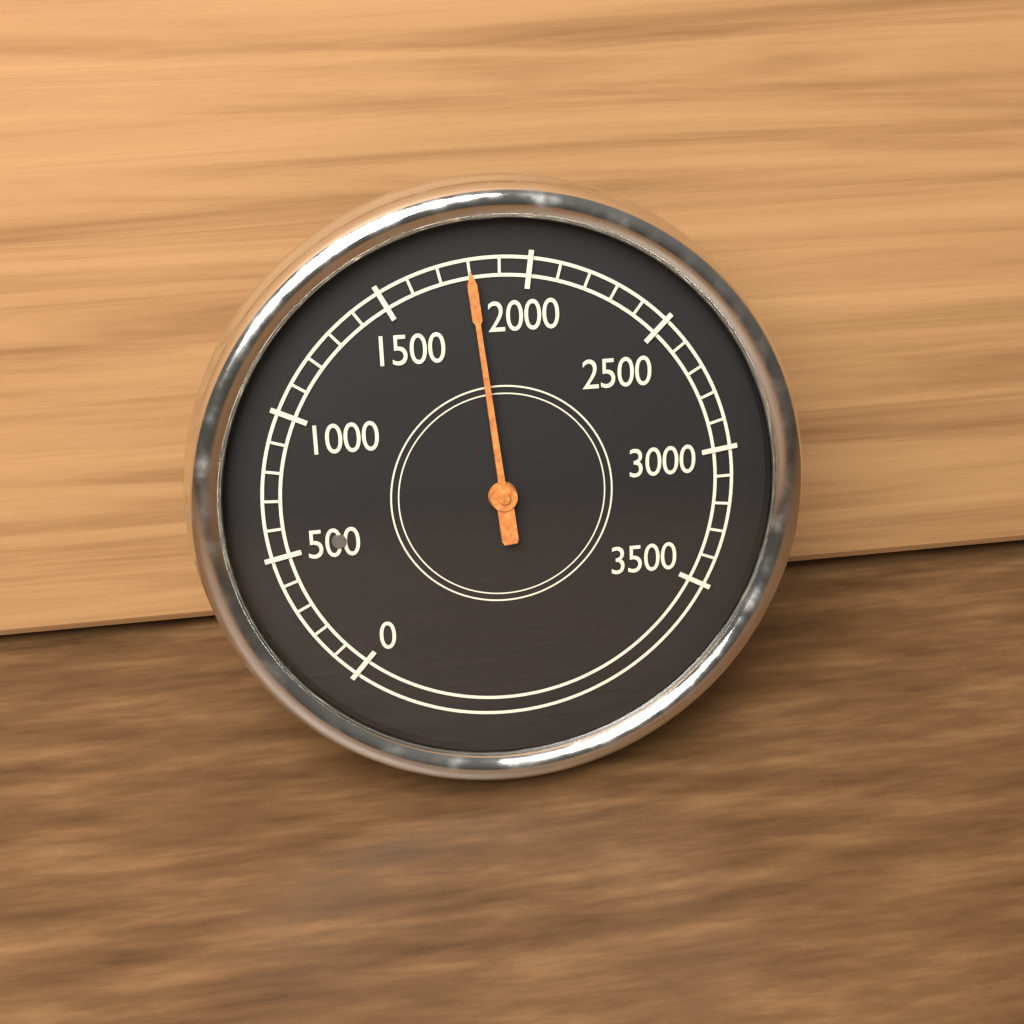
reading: 1800 (no unit)
